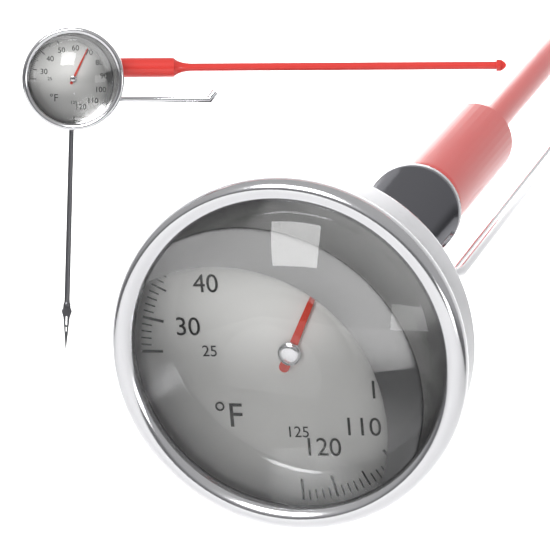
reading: 68 °F
